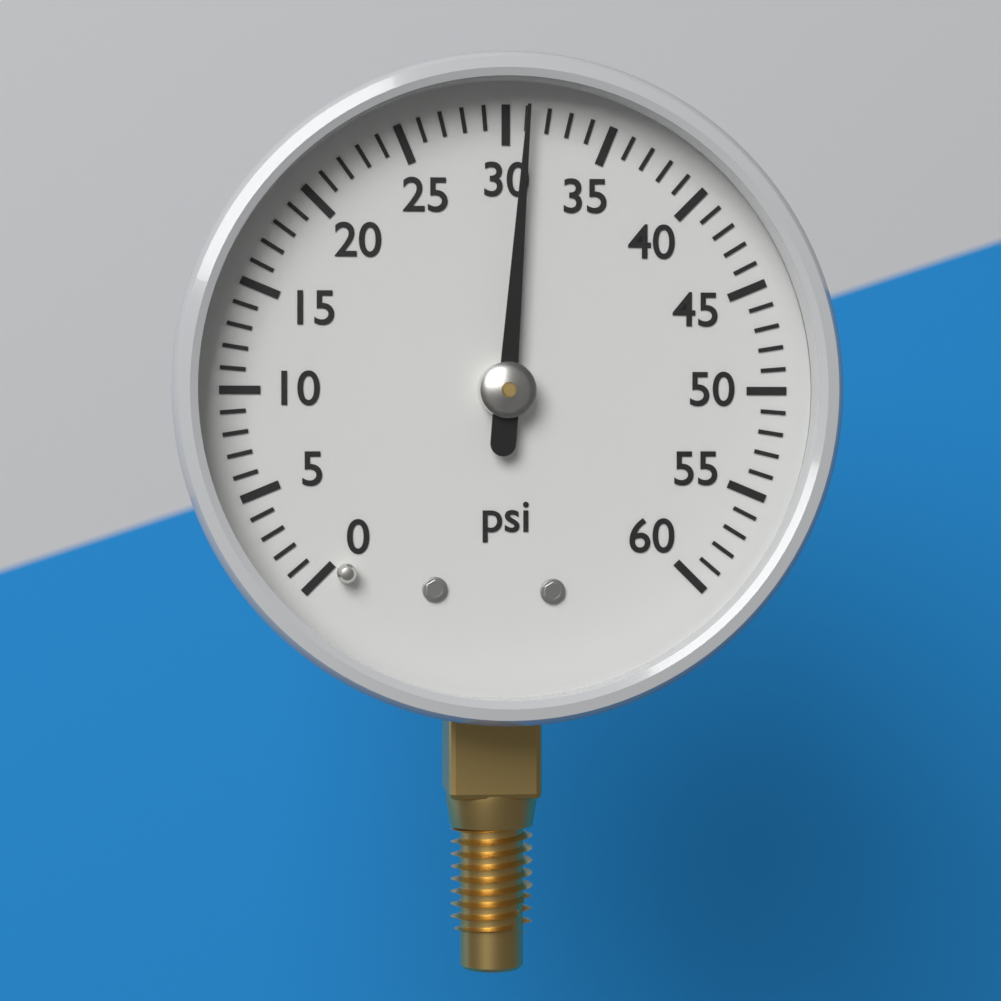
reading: 31 psi
